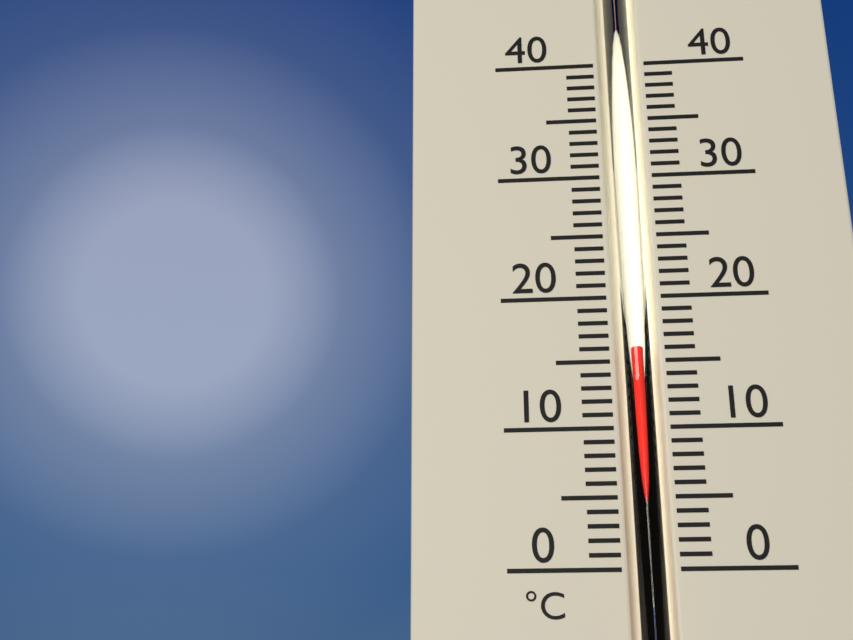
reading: 16 °C
